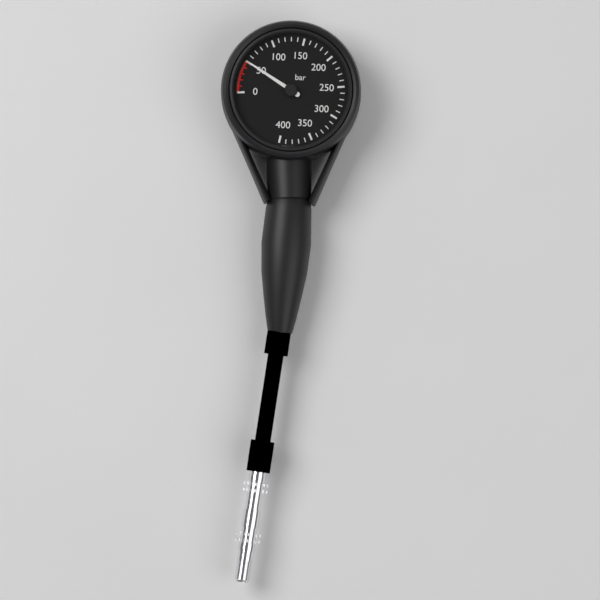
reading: 50 bar
